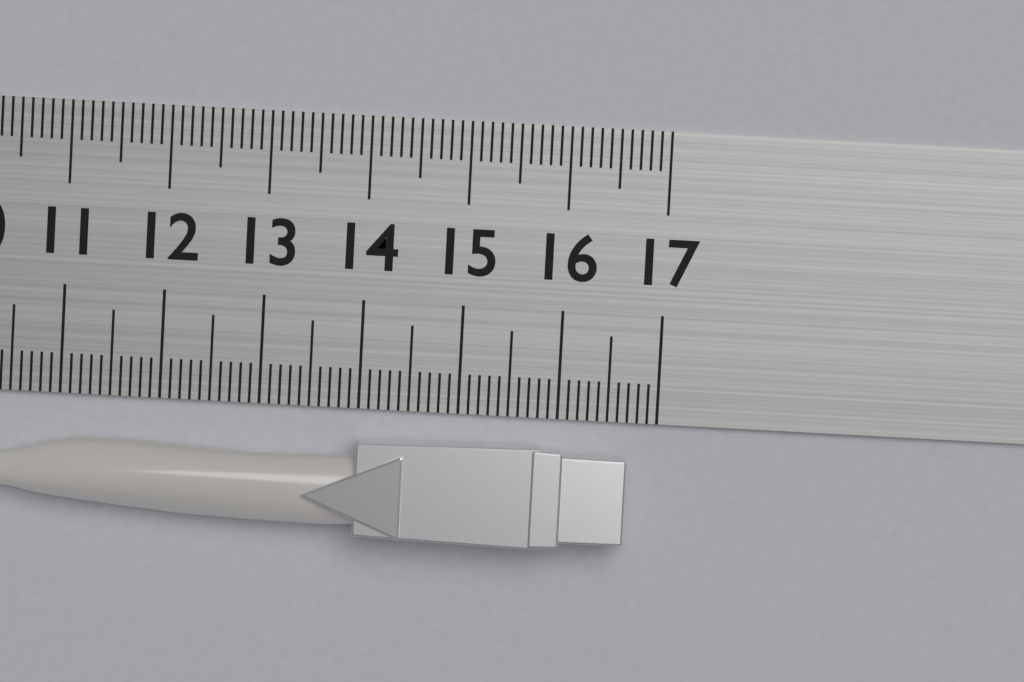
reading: 16.7 (no unit)
